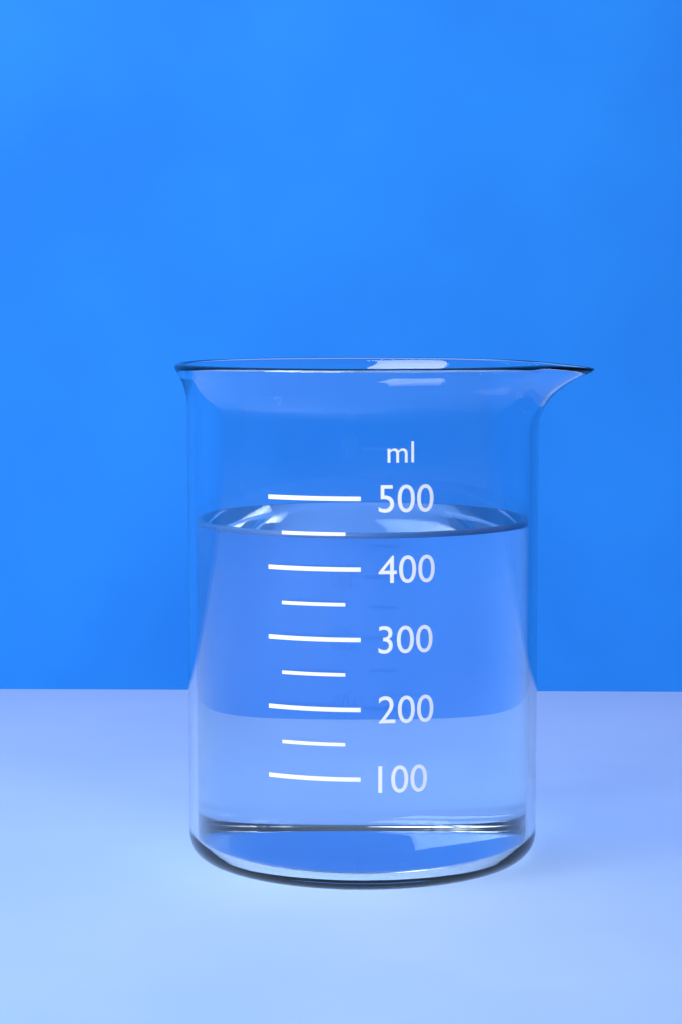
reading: 450 ml
